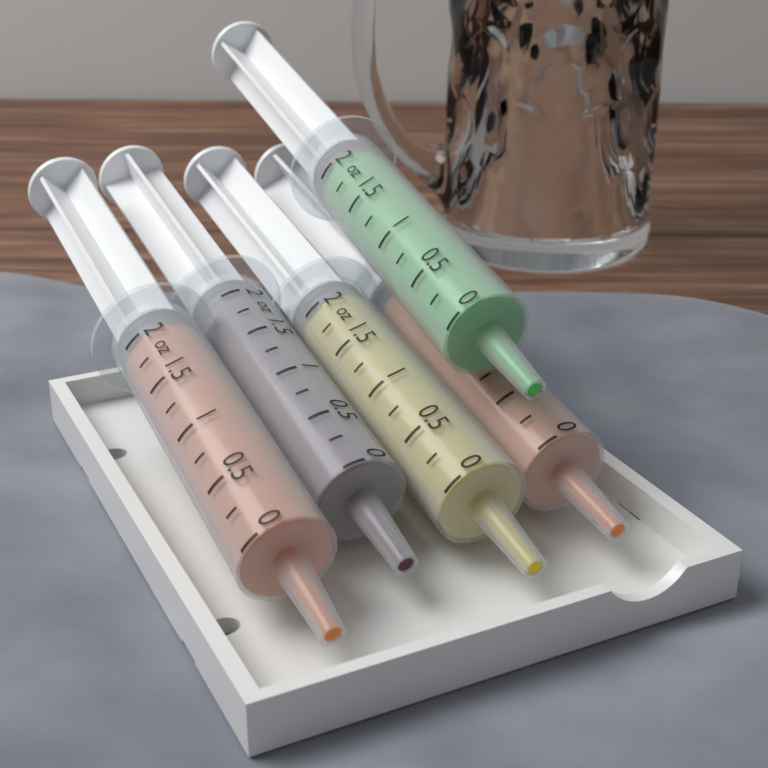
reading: 2.00 oz
